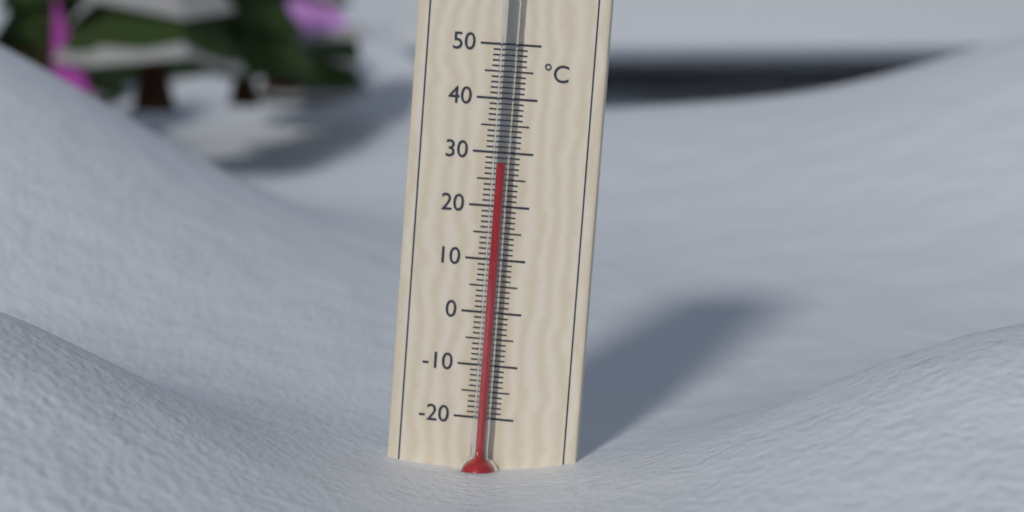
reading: 28 °C
